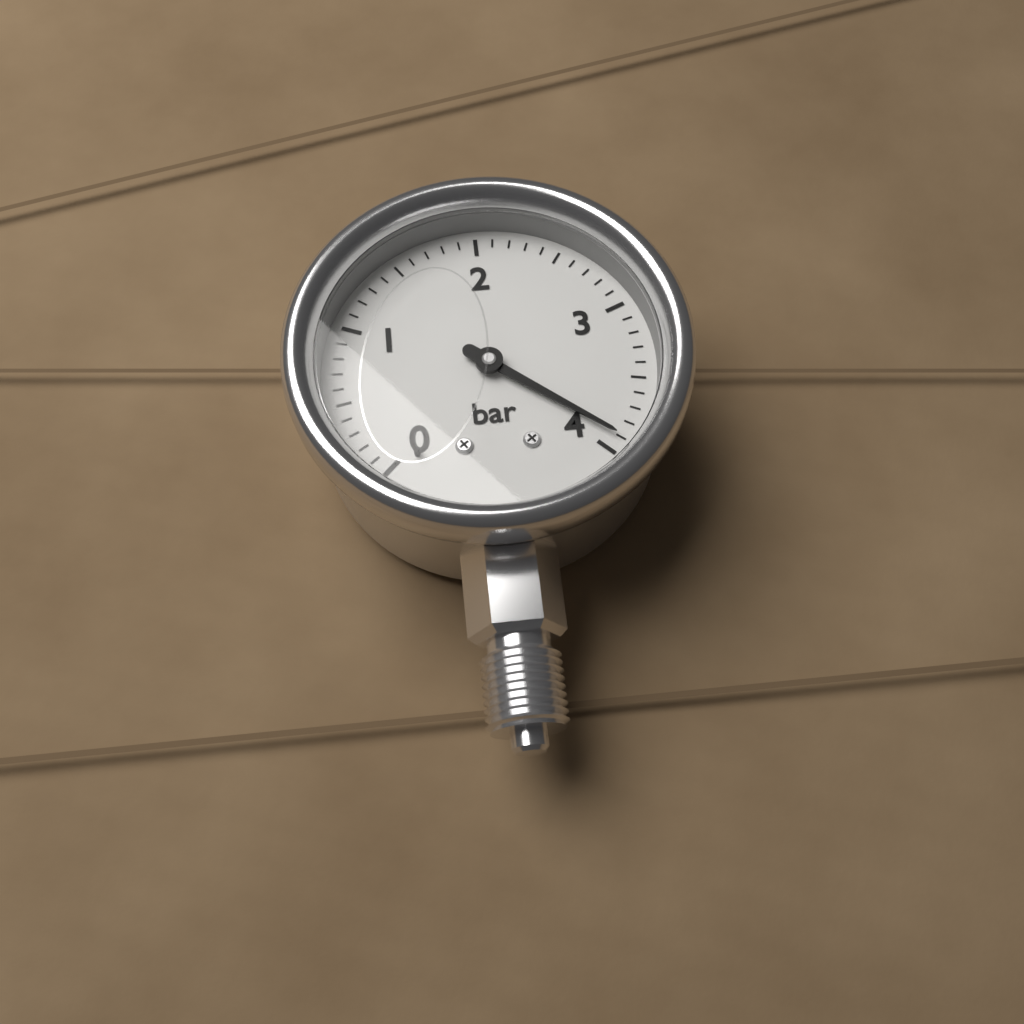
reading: 3.9 bar
